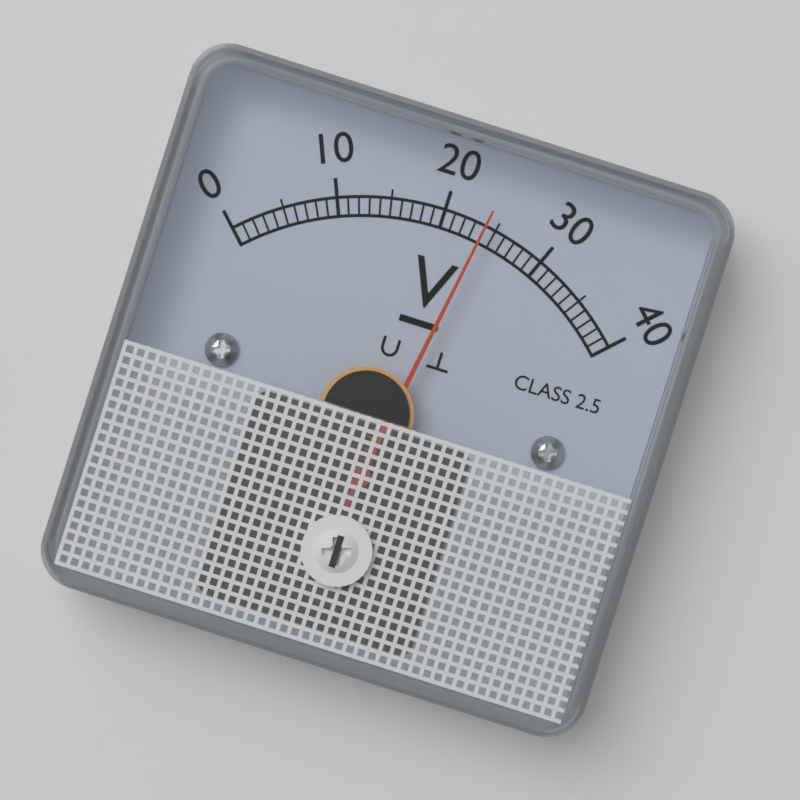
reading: 24 V
